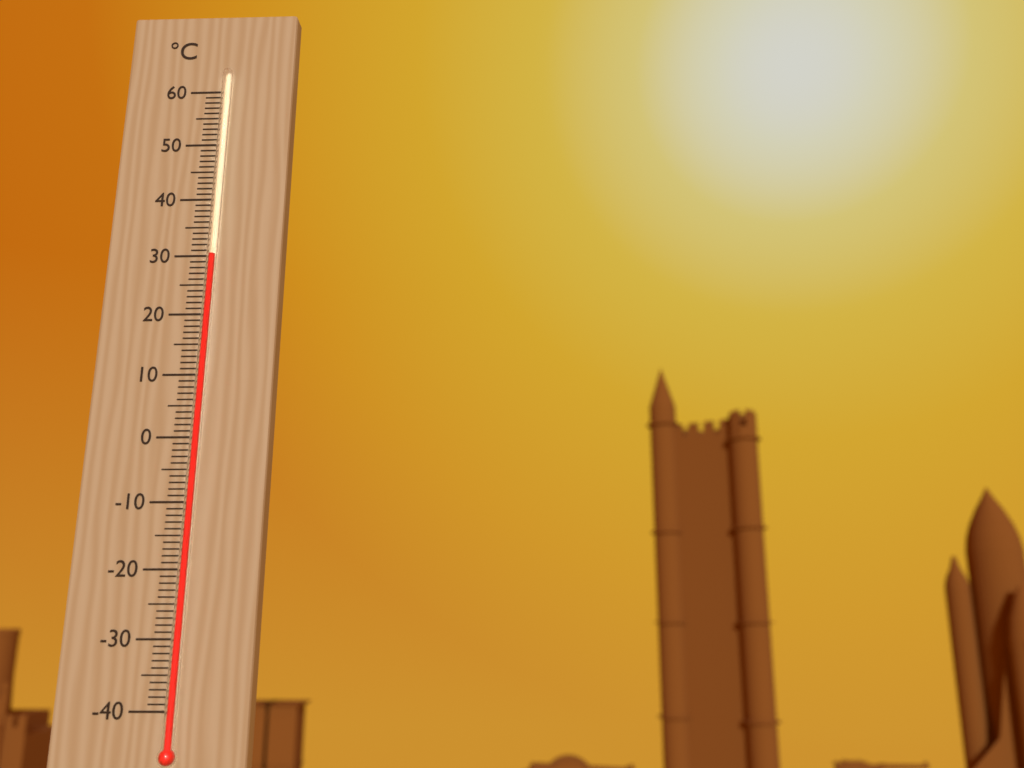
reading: 30 °C
